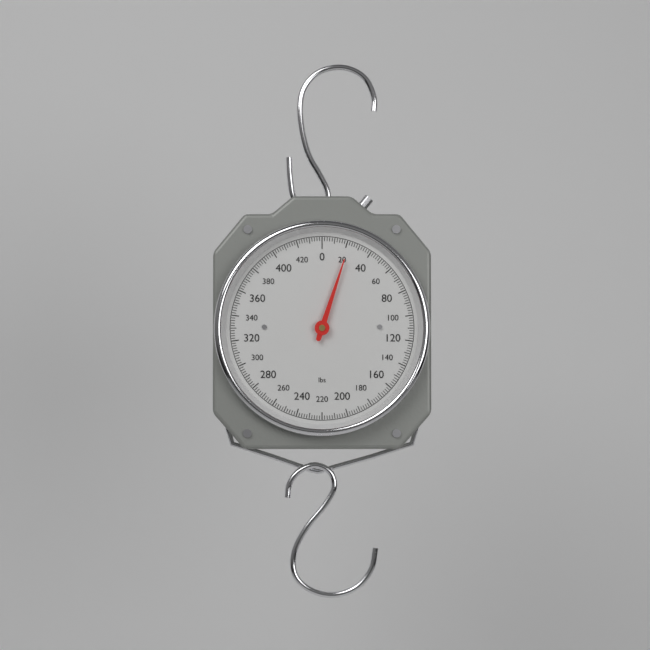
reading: 22 lbs
